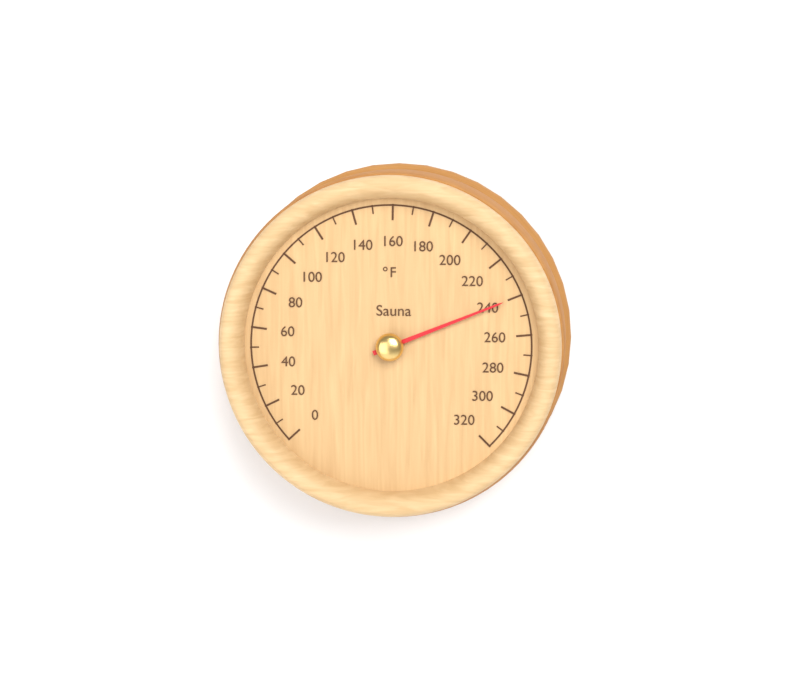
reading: 240 °F
